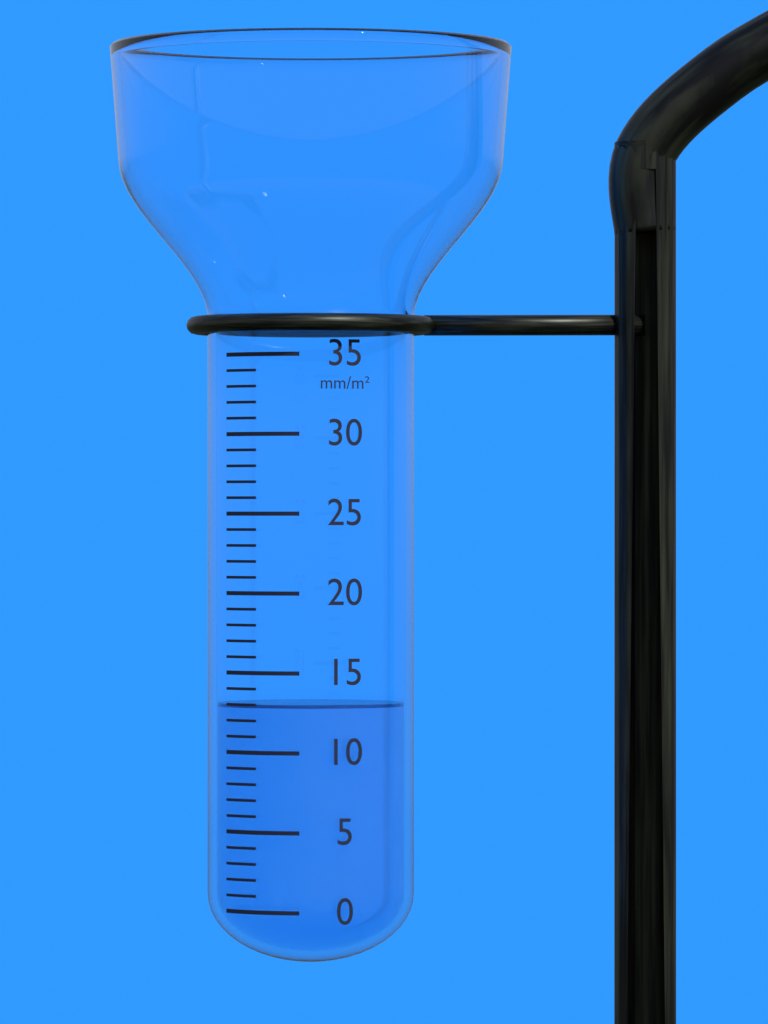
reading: 13 mm/m²
